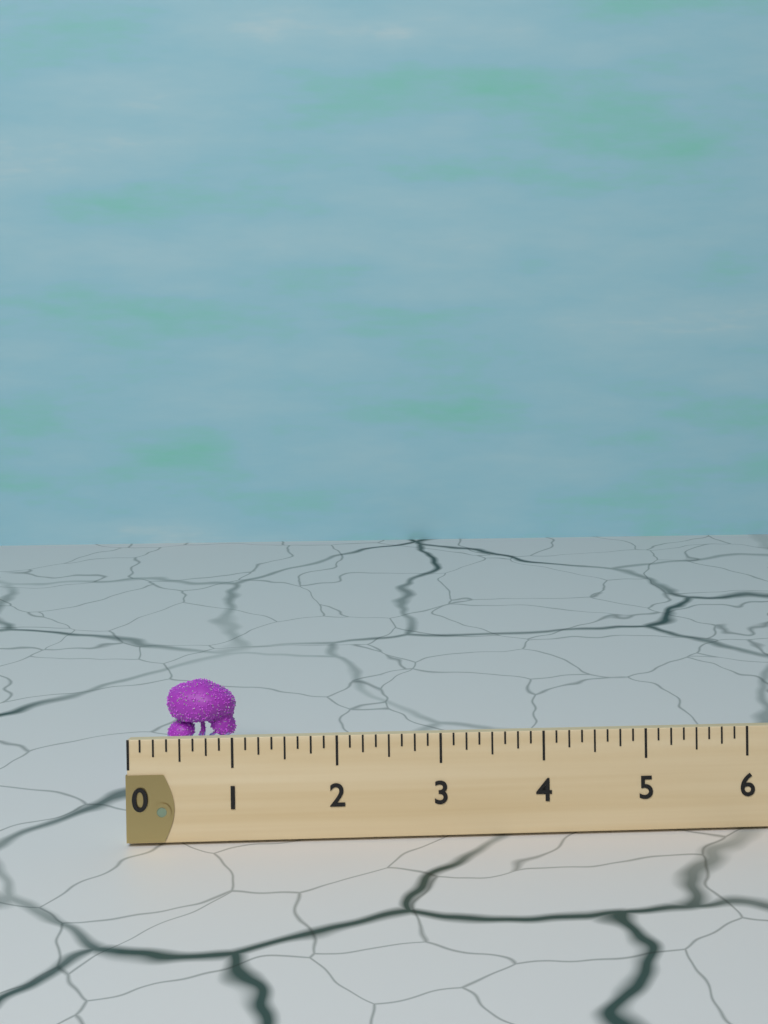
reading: 0.750 (no unit)
